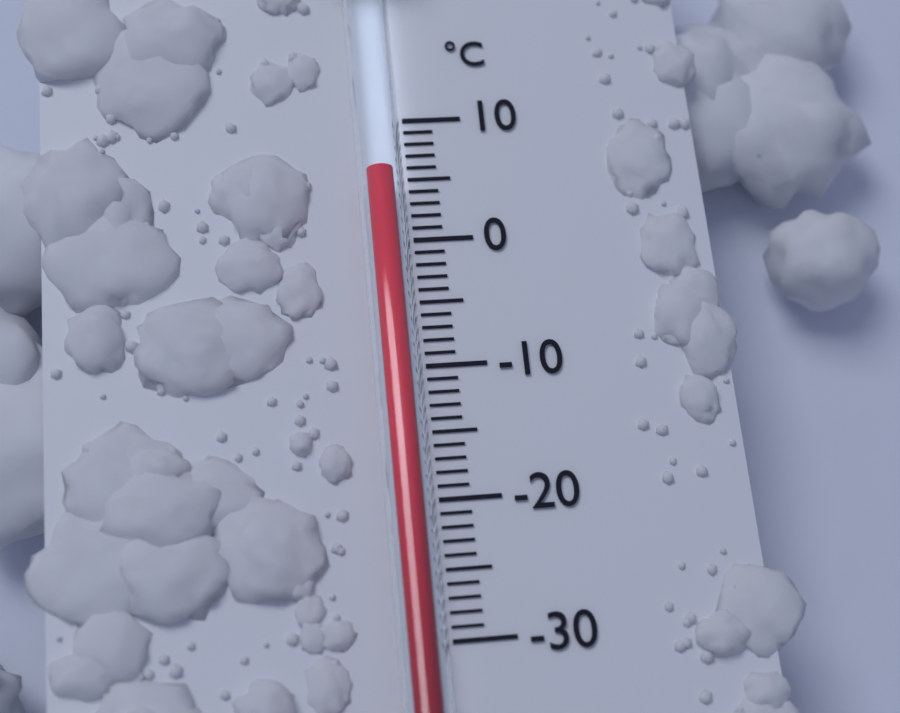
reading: 5 °C
